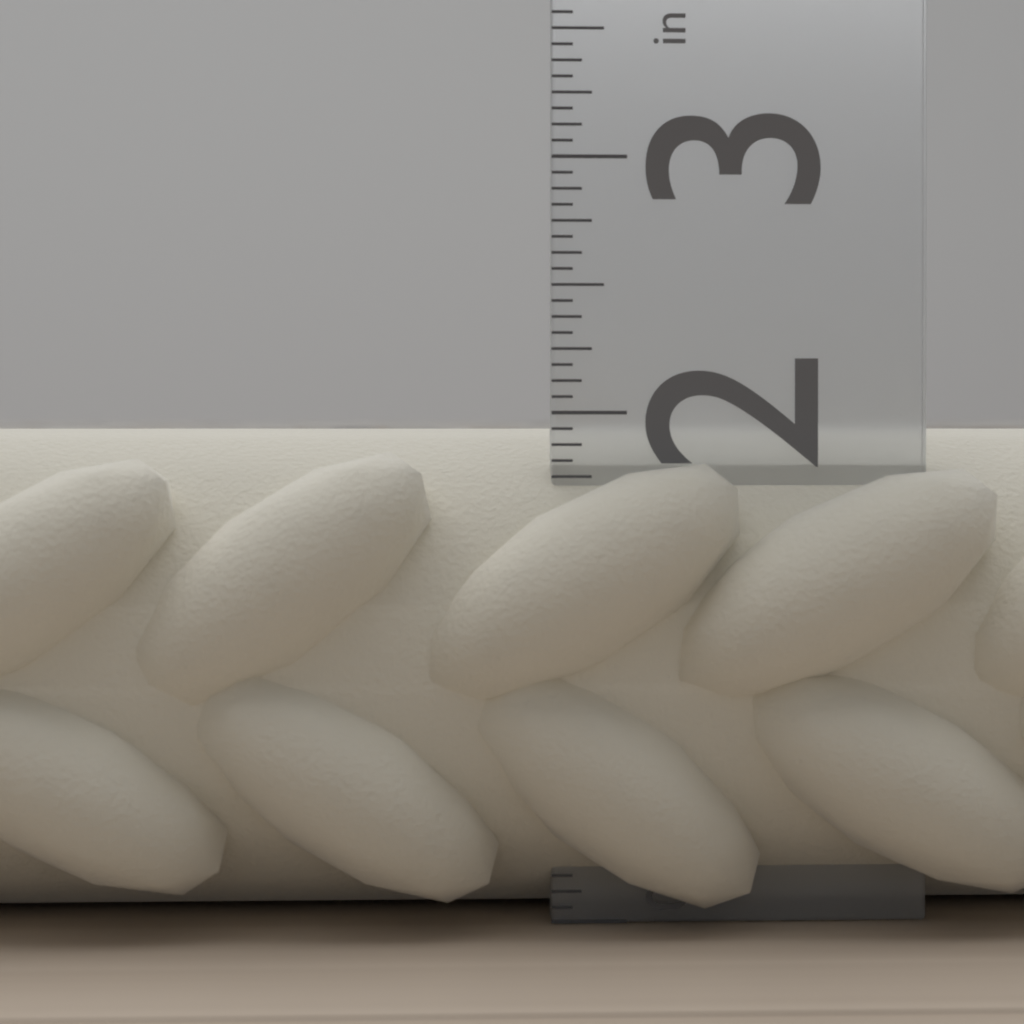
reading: 1.9375 in
